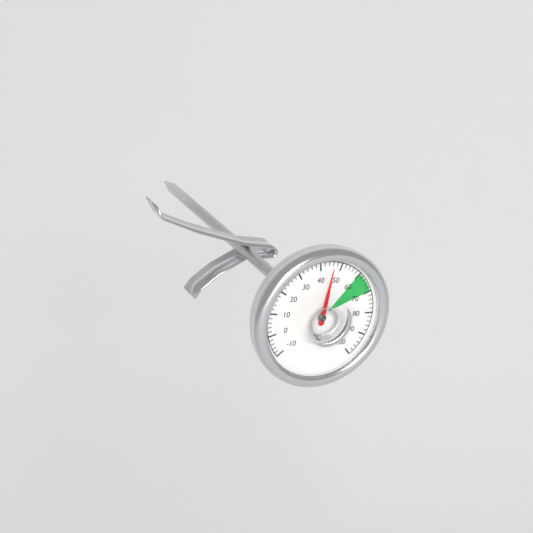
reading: 46 °C
